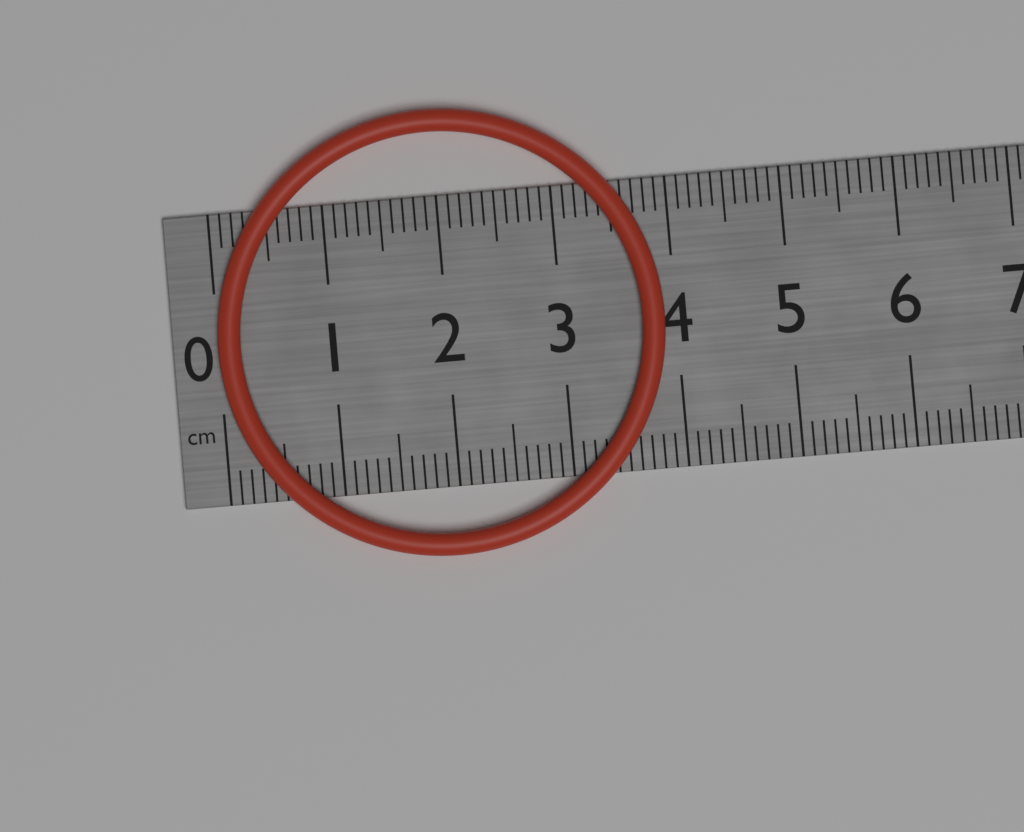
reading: 3.9 cm
